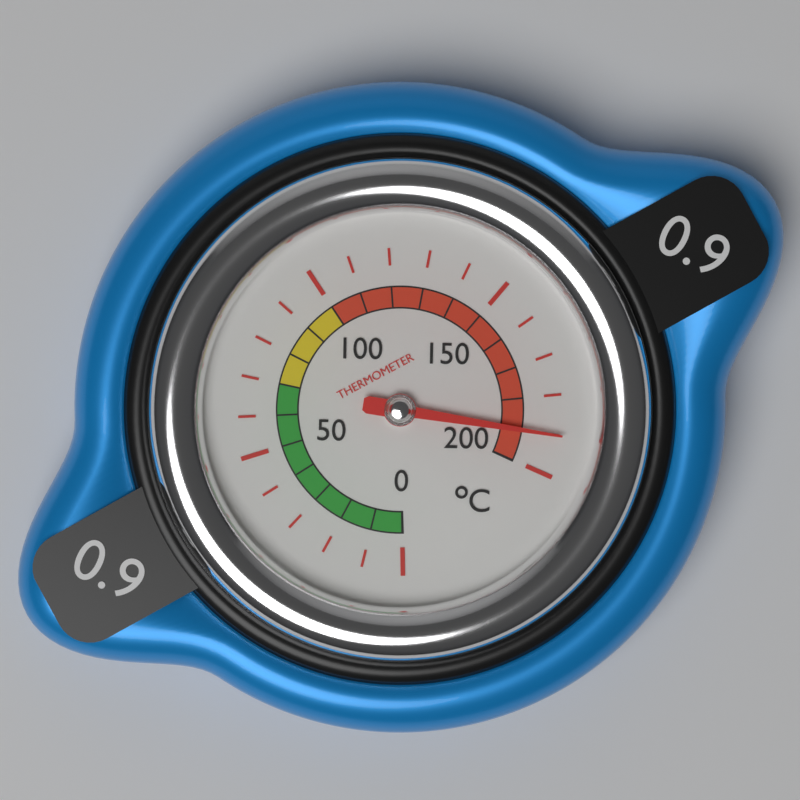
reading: 190 °C
